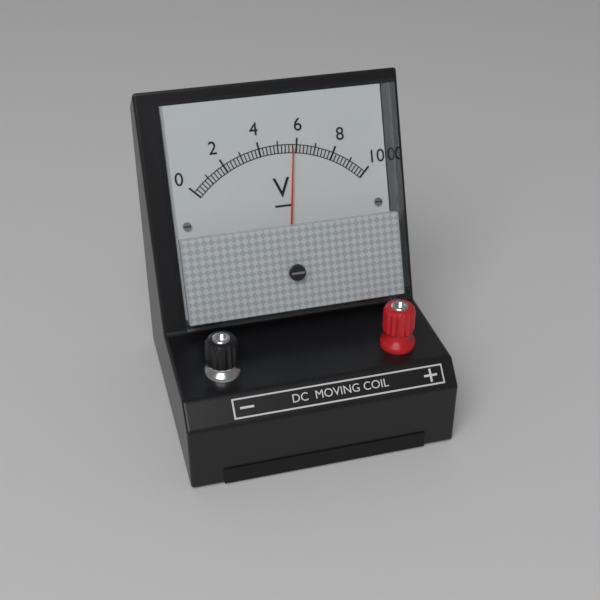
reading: 5.8 V
